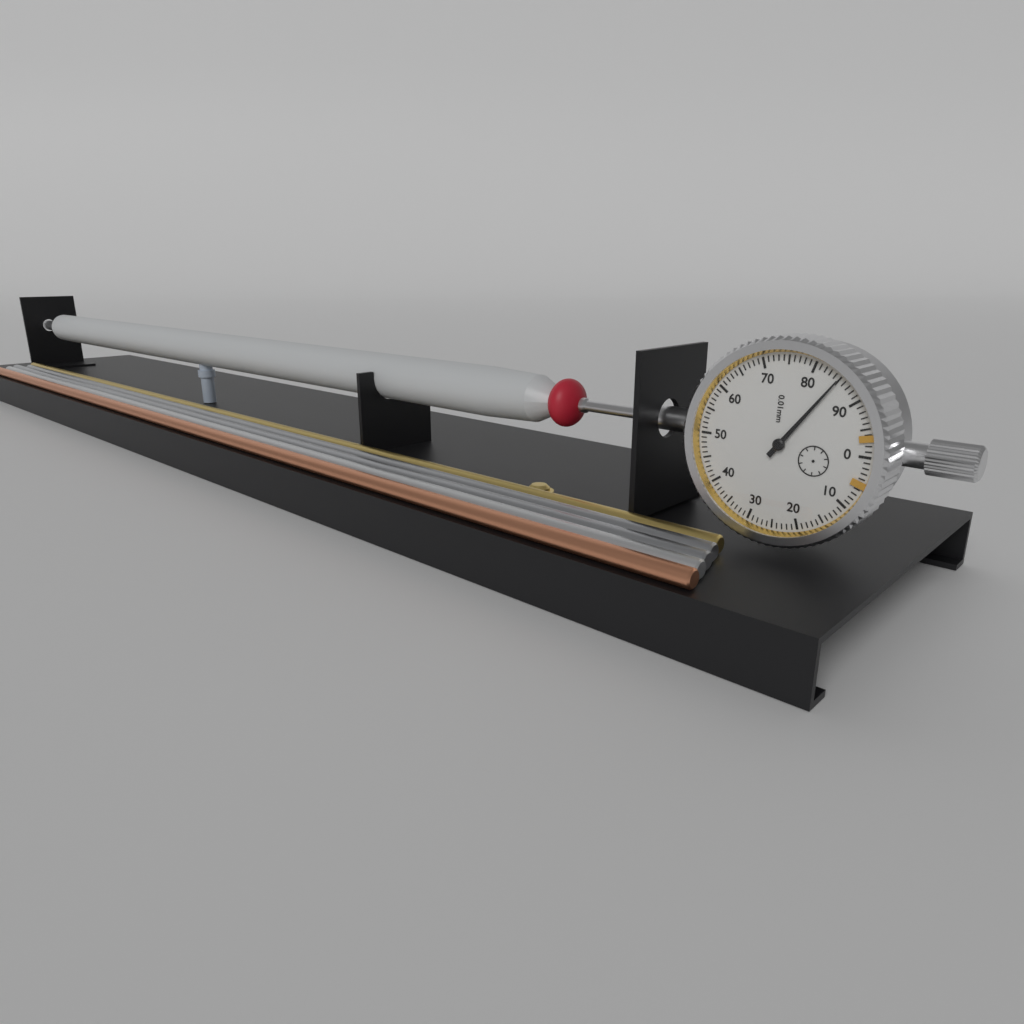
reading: 0.85 mm
